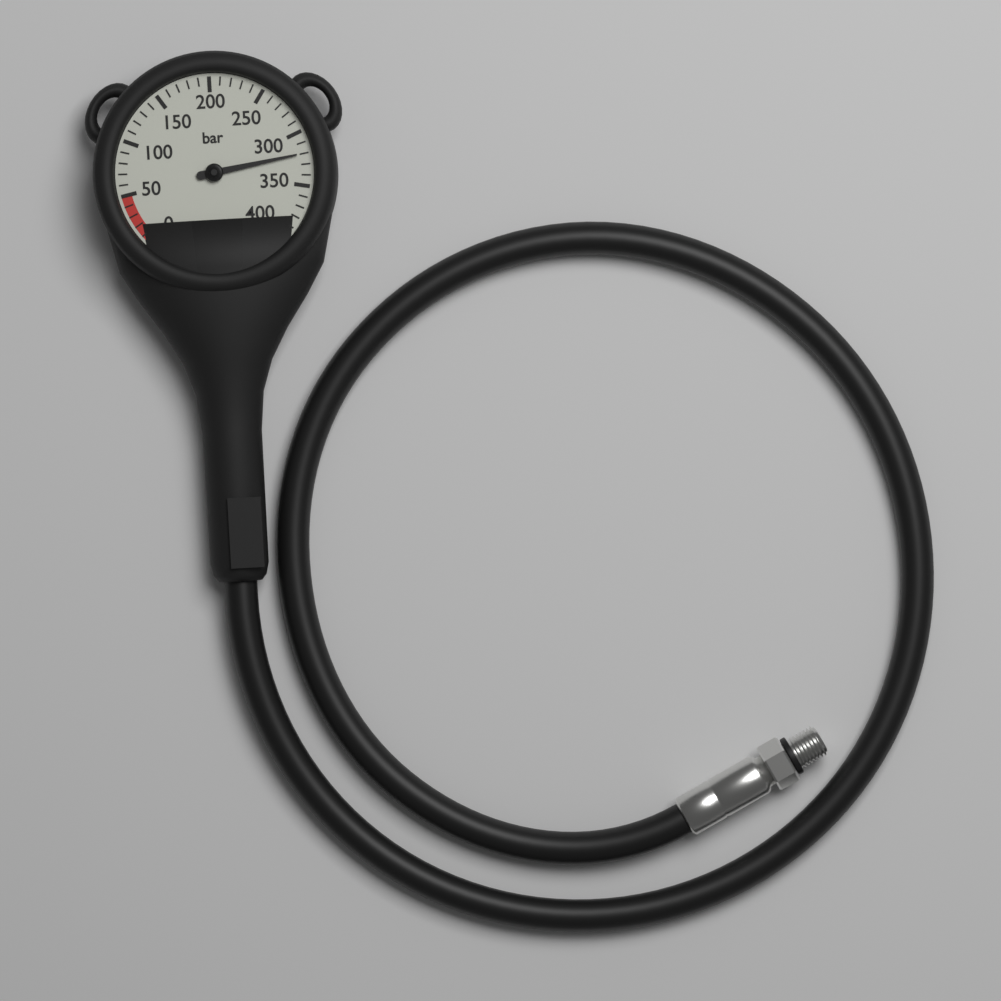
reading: 320 bar
